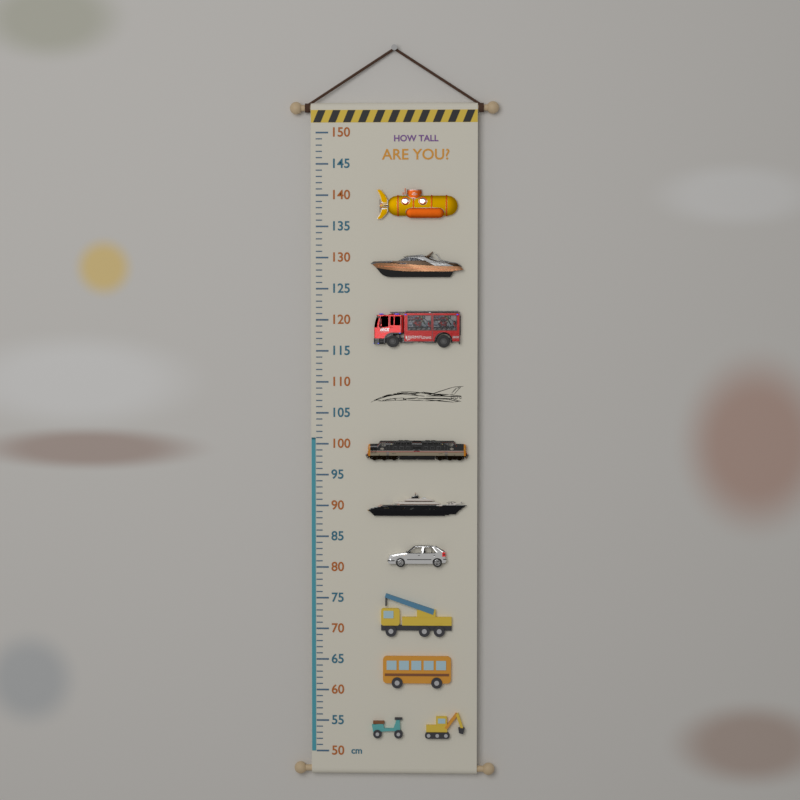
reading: 101 cm
